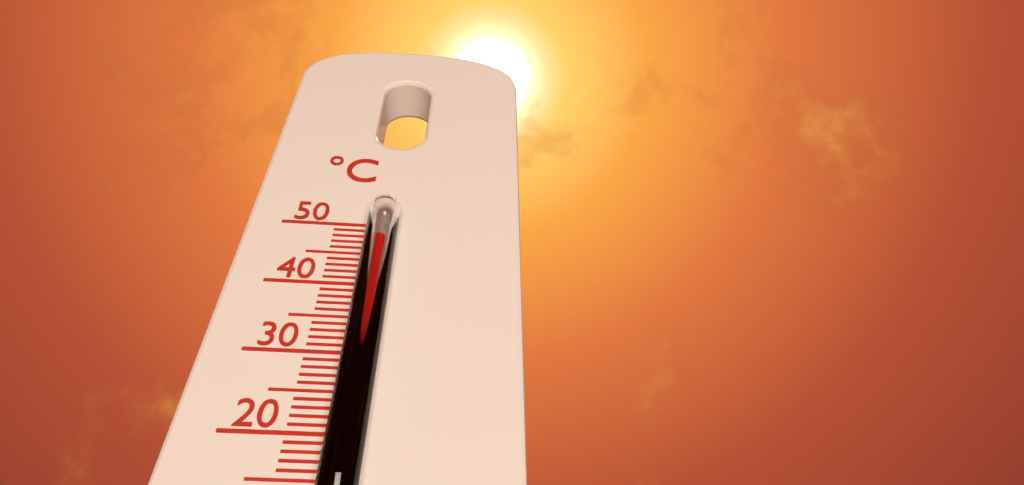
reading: 46 °C
